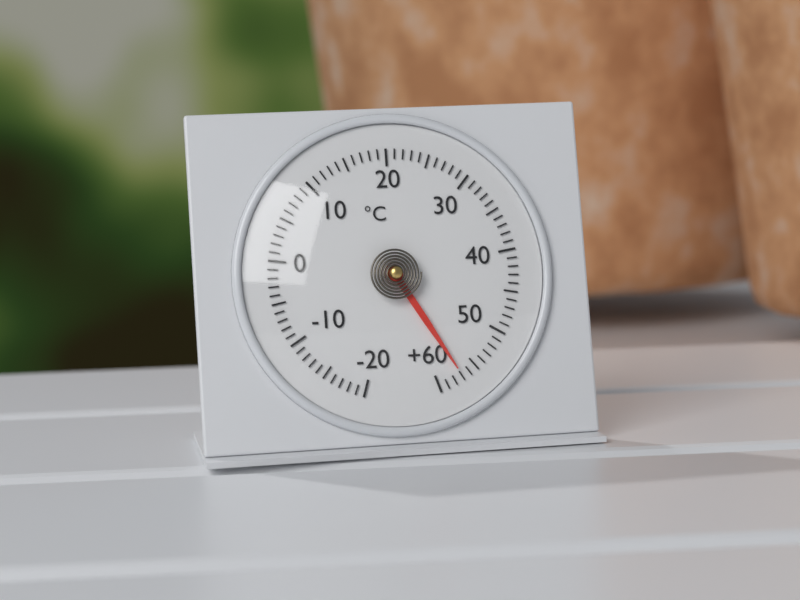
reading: 57 °C
